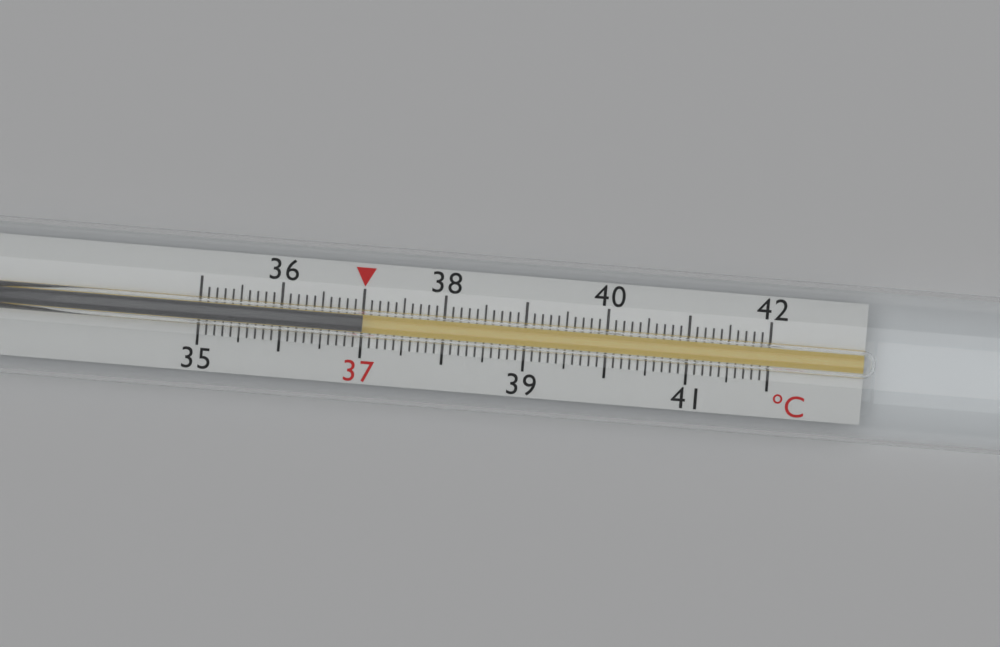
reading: 37.0 °C
